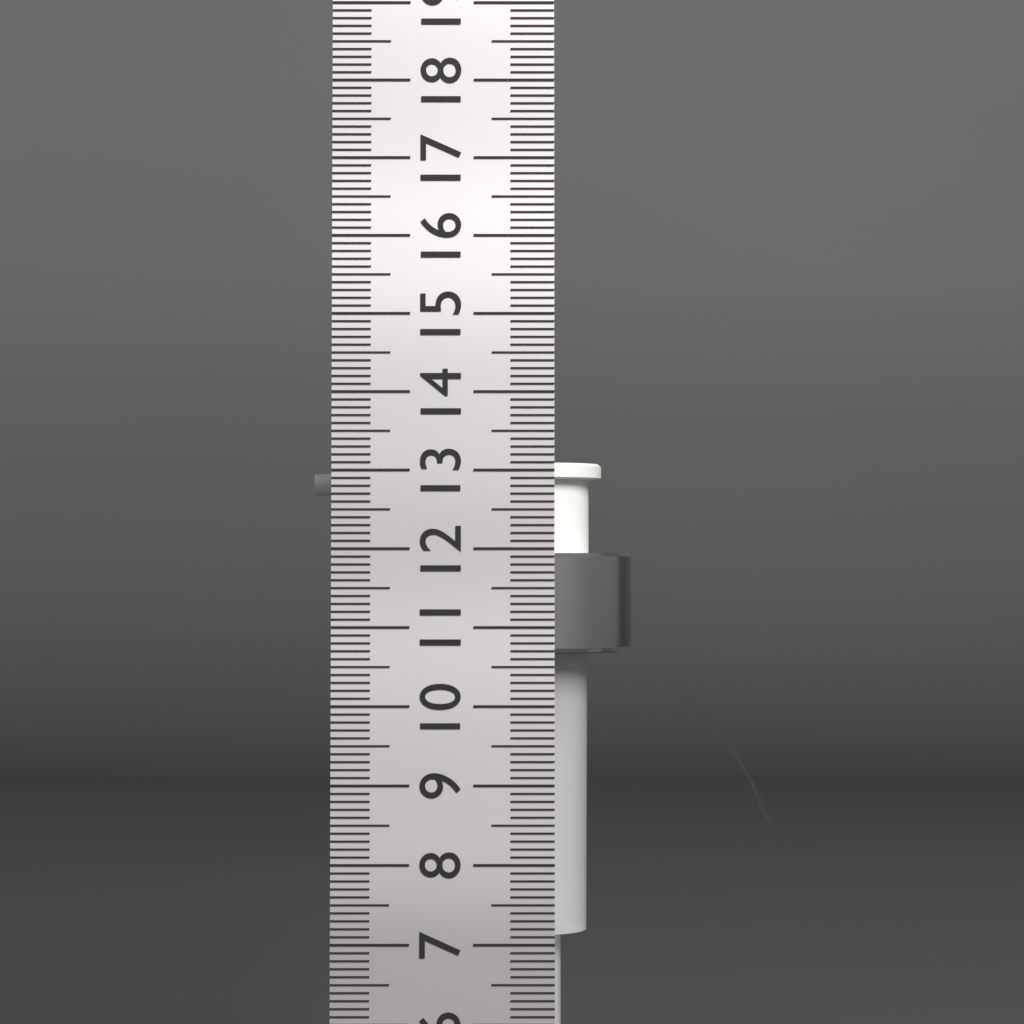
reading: 13.2 cm
